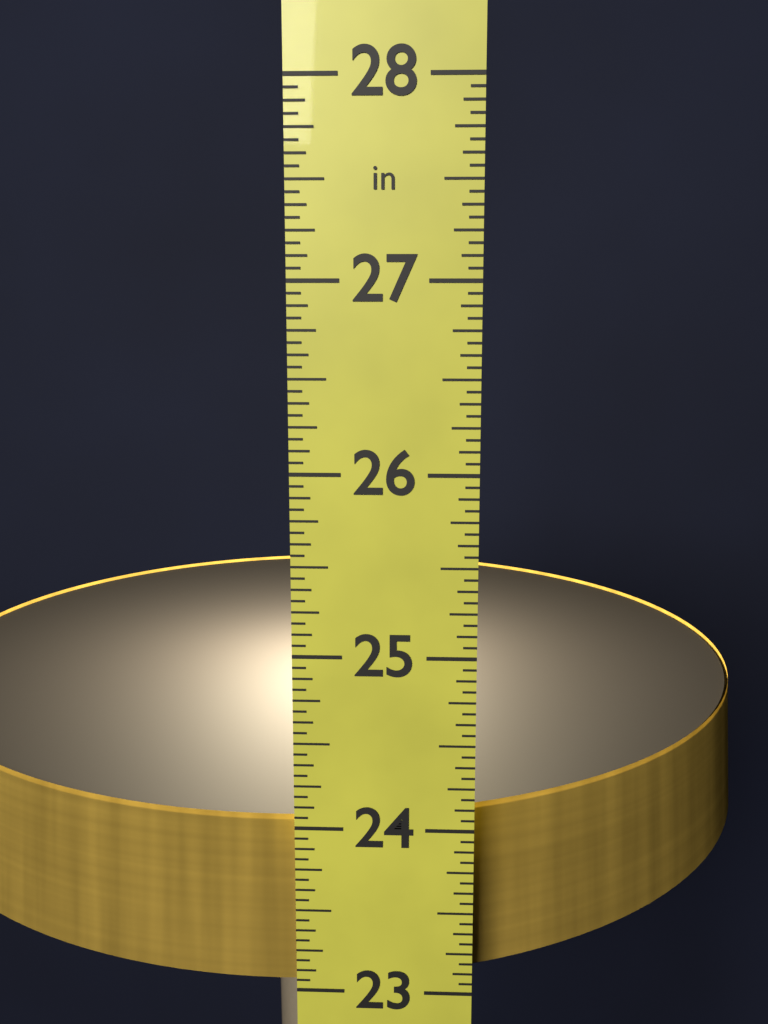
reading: 24.0000 in
